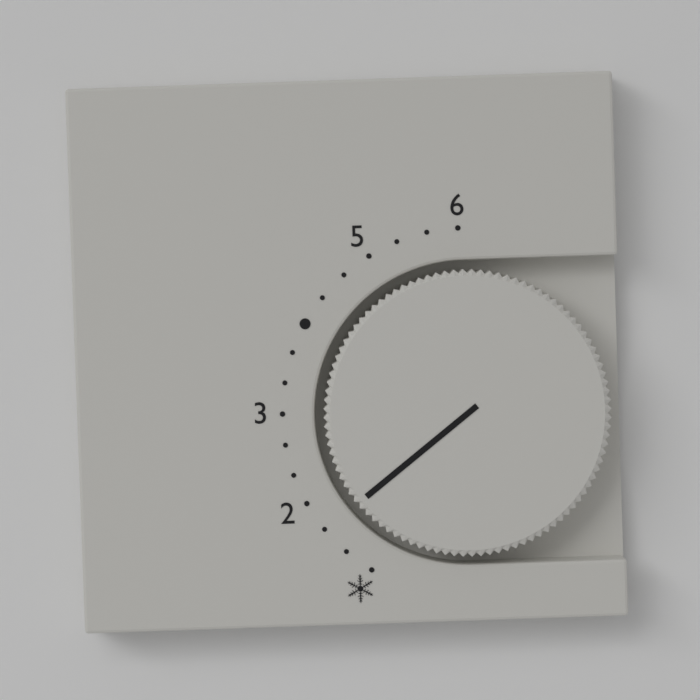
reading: 1.666667 (no unit)
